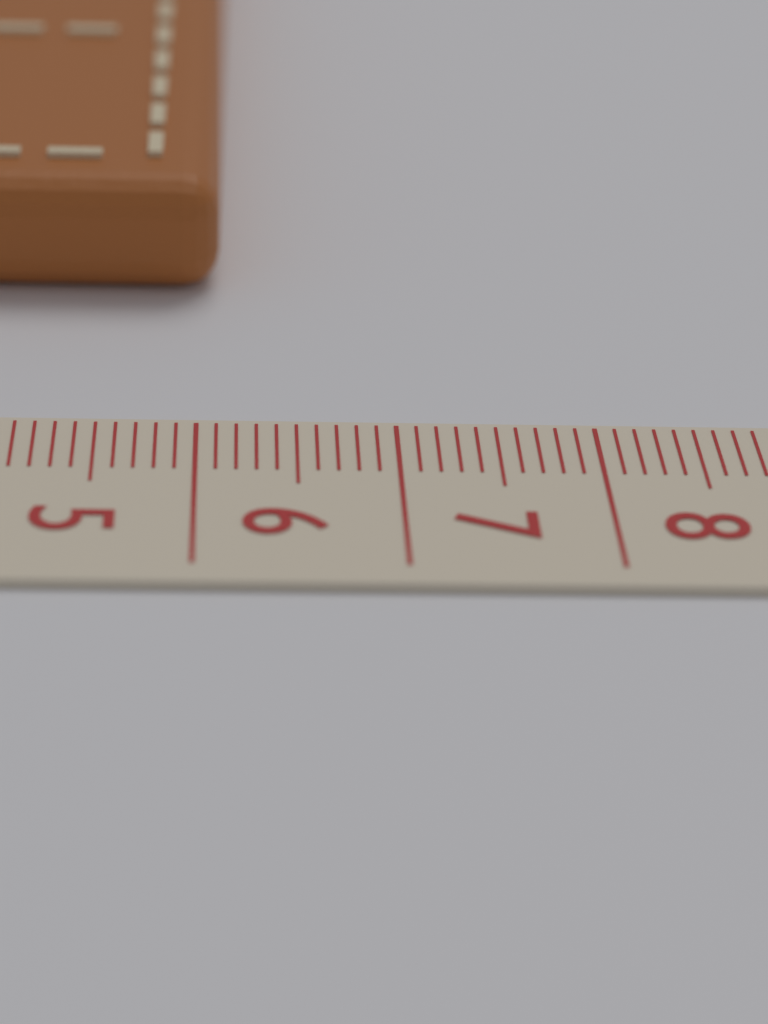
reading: 6.1 cm
